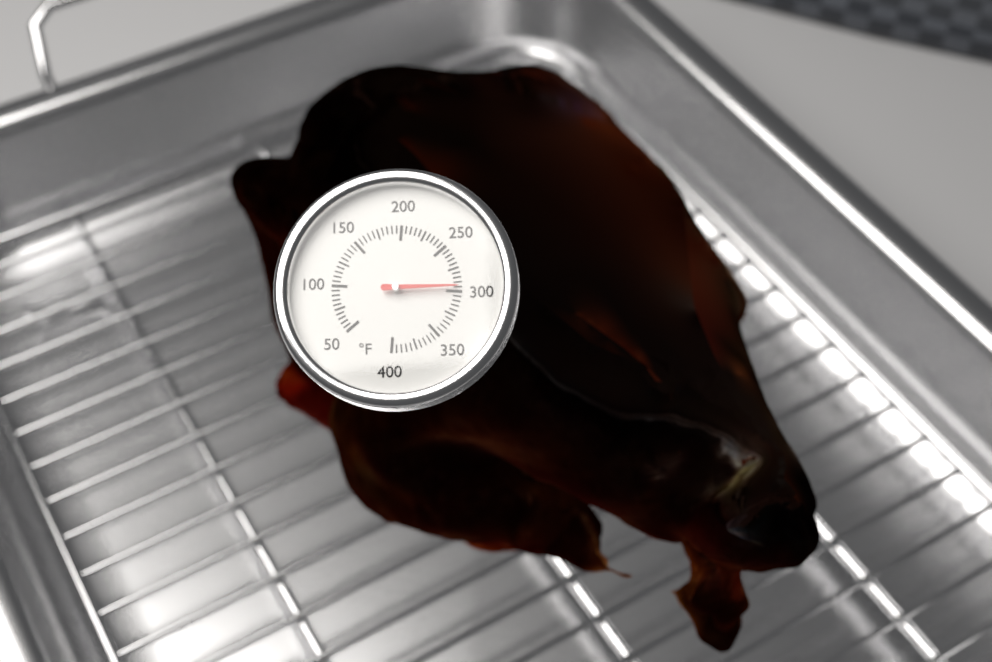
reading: 295 °F
